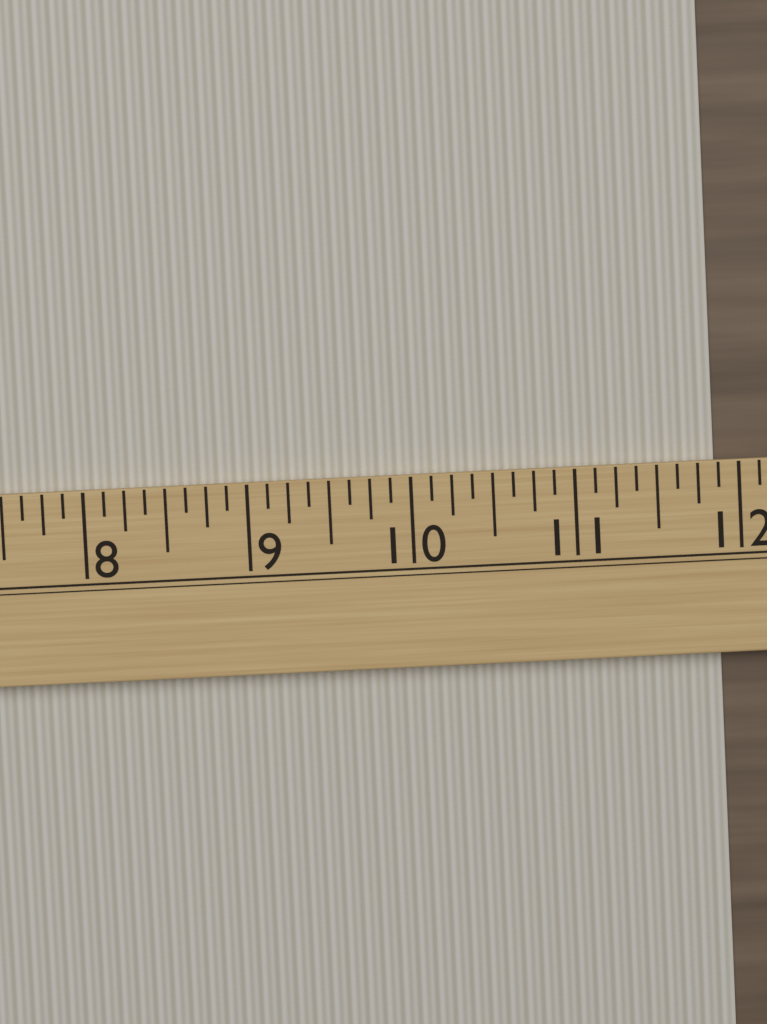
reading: 11.875 (no unit)
